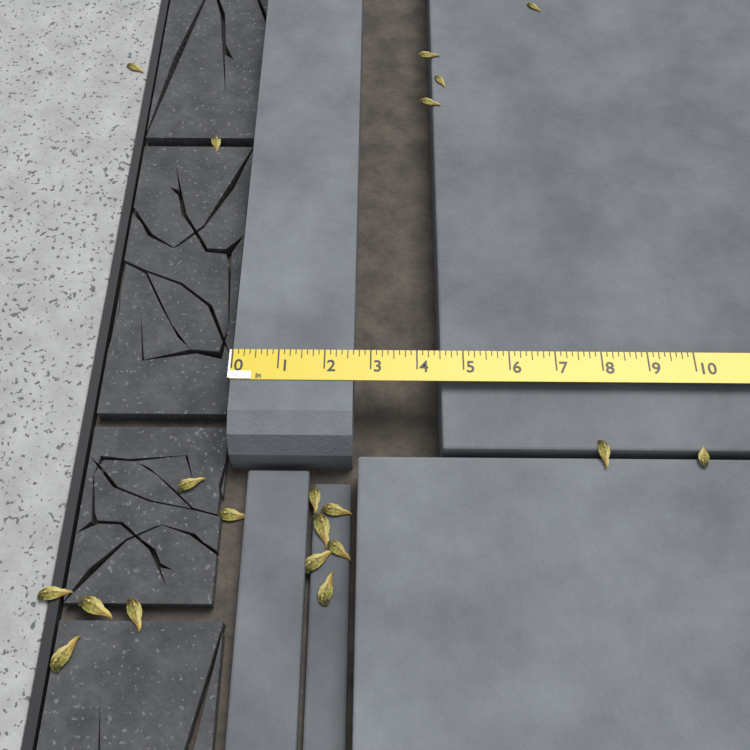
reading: 2.625 in
